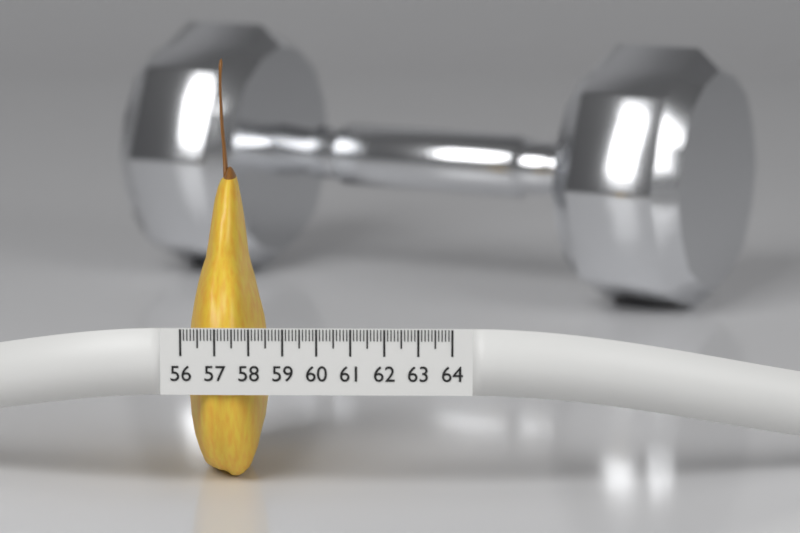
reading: 58.4 (no unit)
